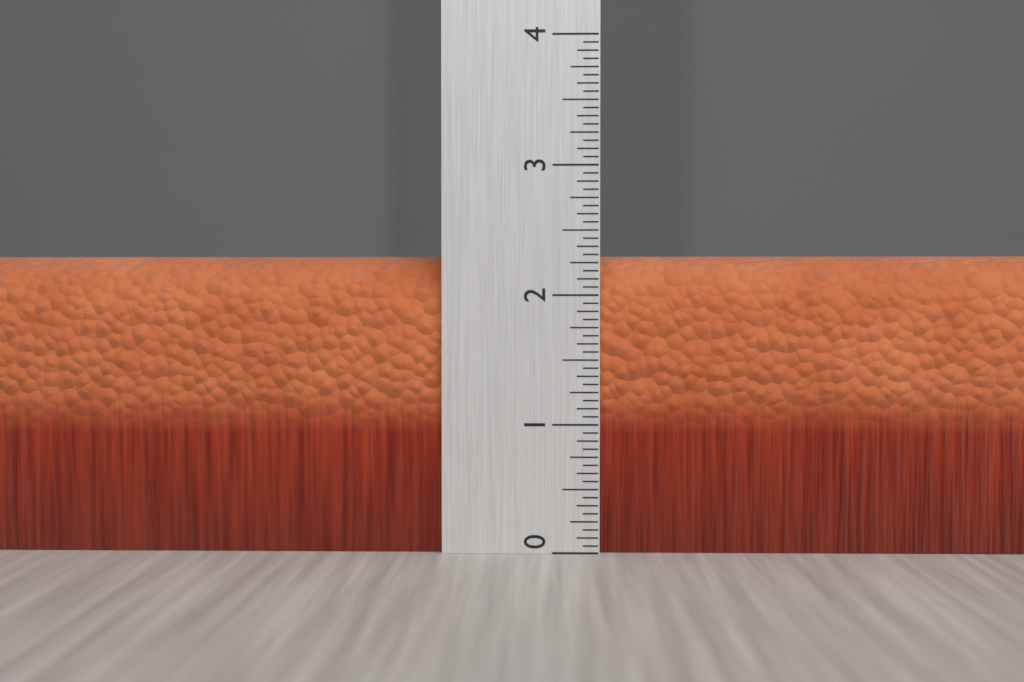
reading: 2.3125 (no unit)
